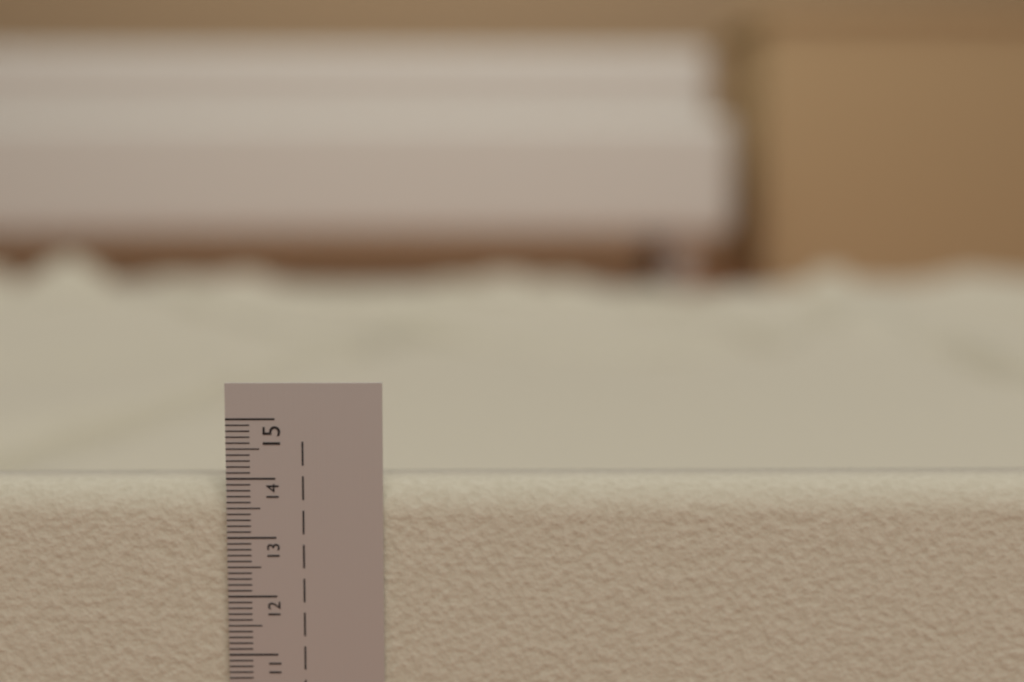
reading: 13.9 cm
